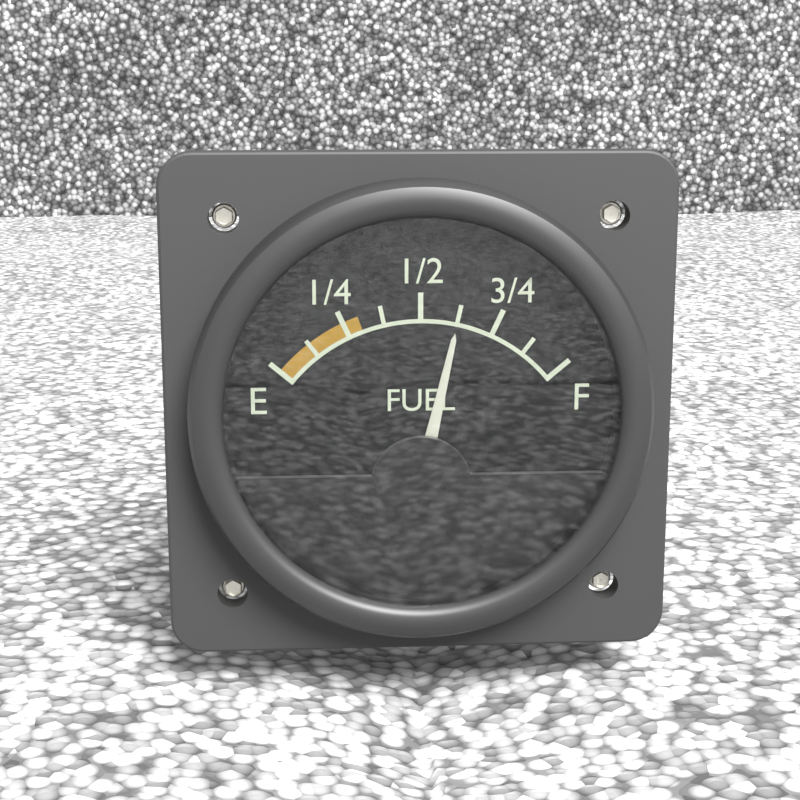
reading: 0.625 (no unit)
